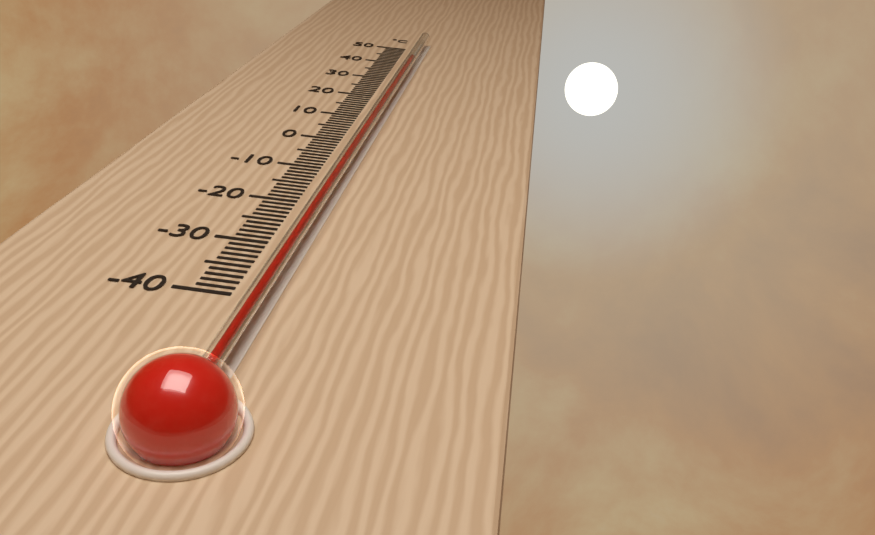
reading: 38 °C
